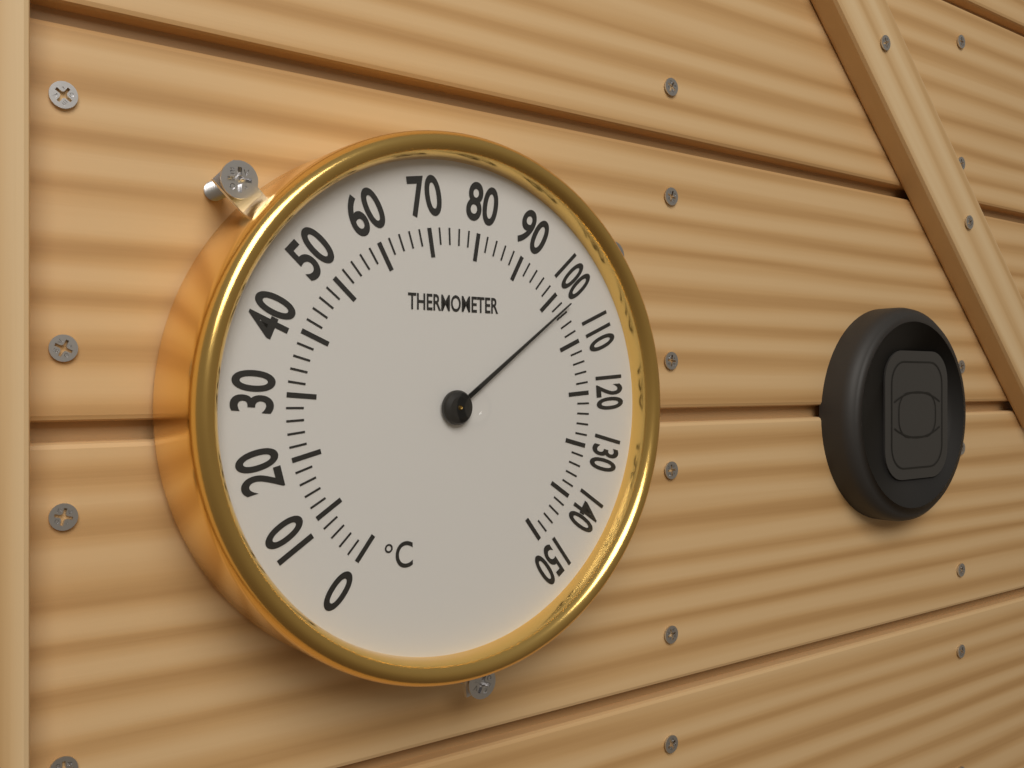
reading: 103 °C
